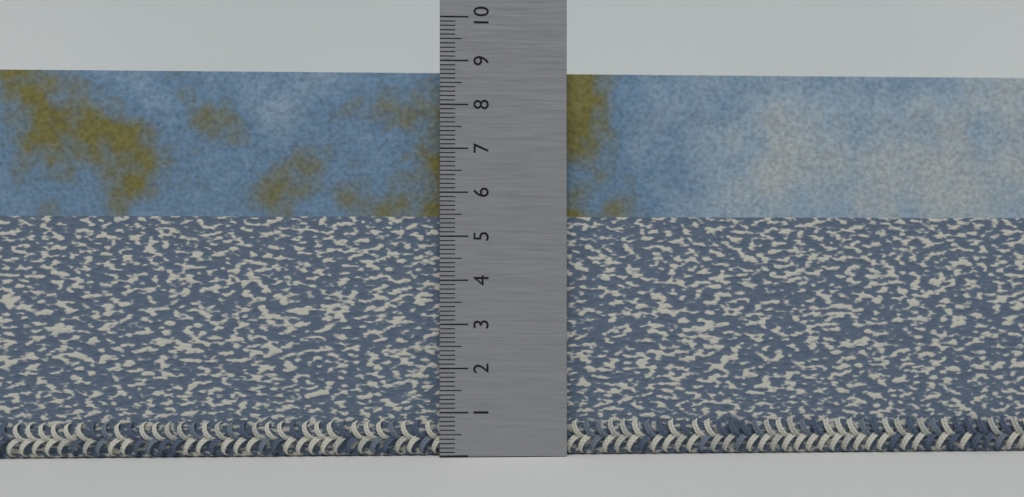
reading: 8.8 (no unit)
